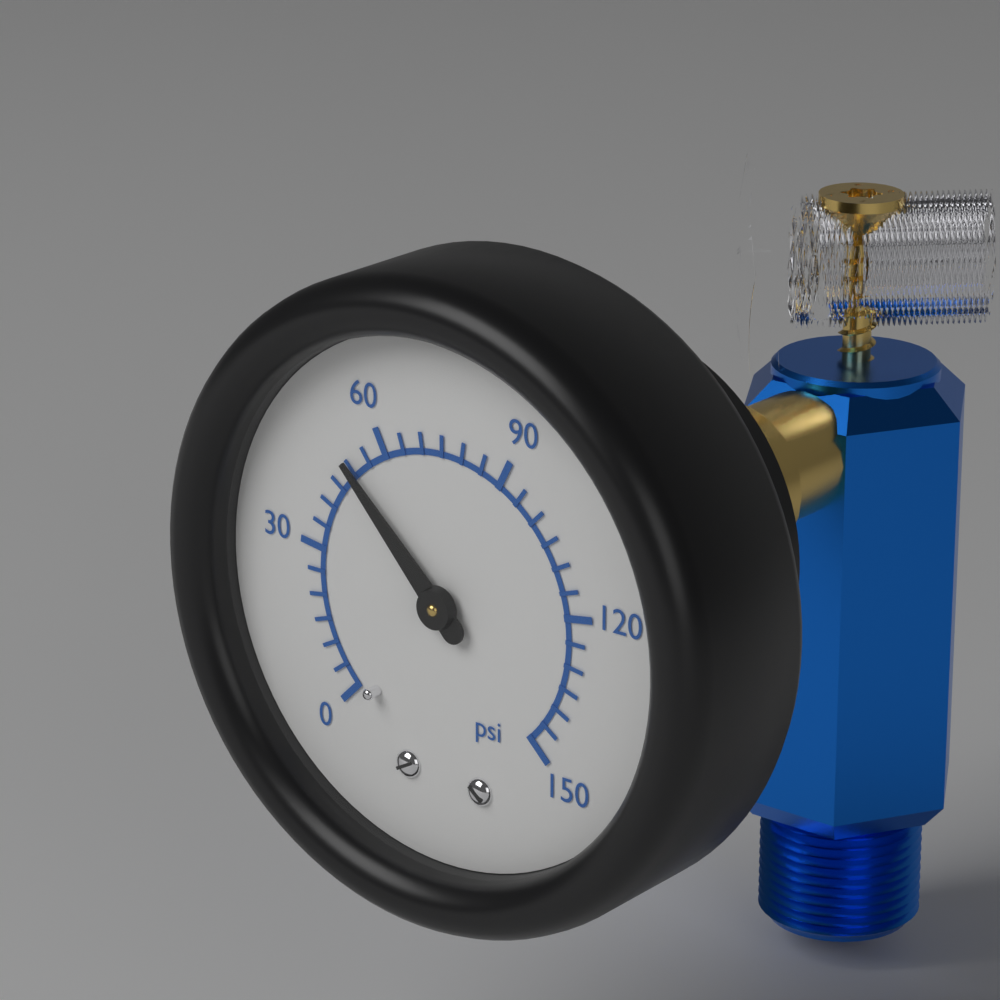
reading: 50 psi
